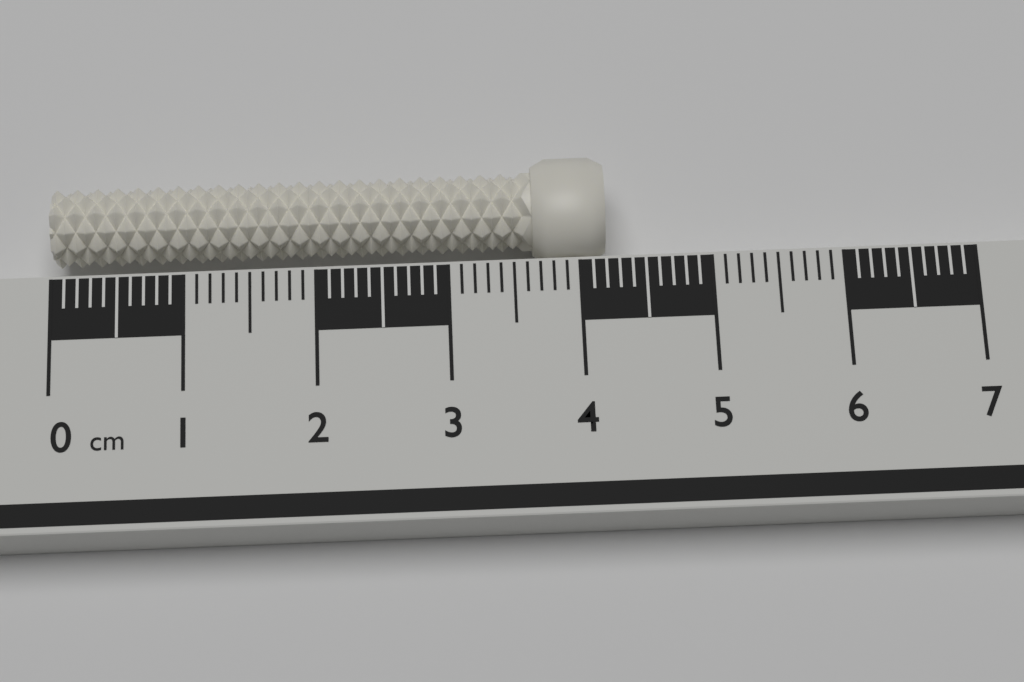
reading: 4.2 cm
